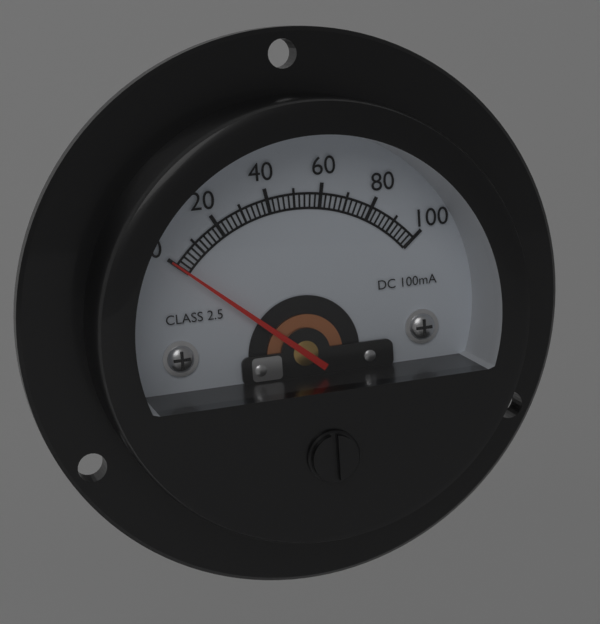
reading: 0 mA
